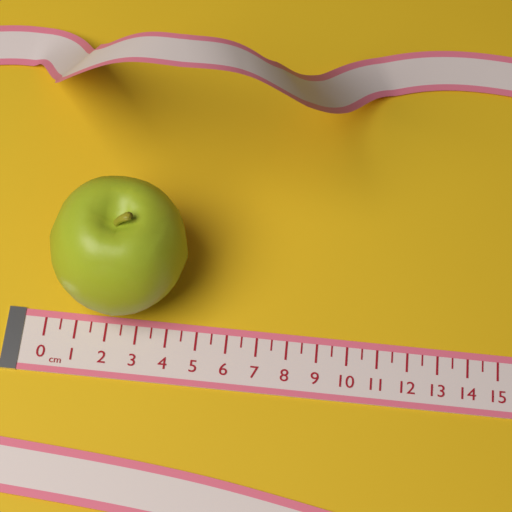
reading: 4.5 cm
